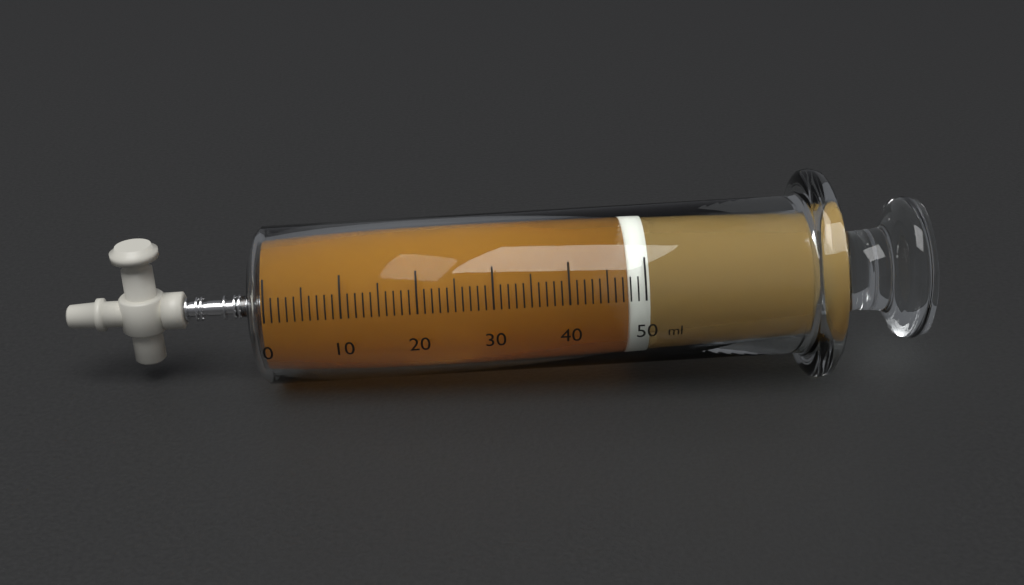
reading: 48 ml
